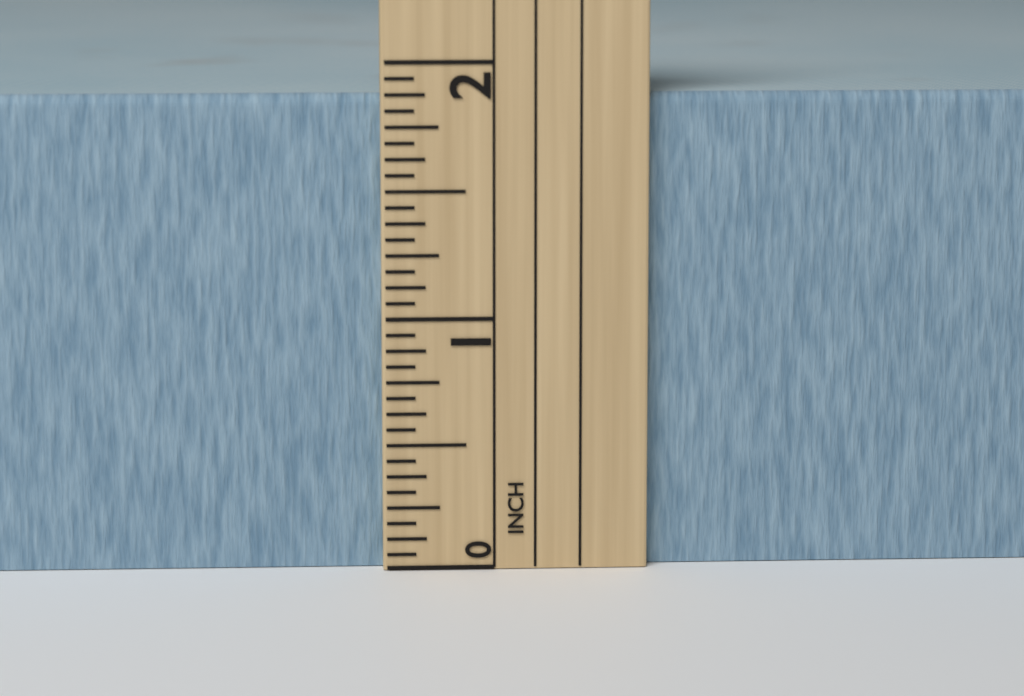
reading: 1.8750 in
